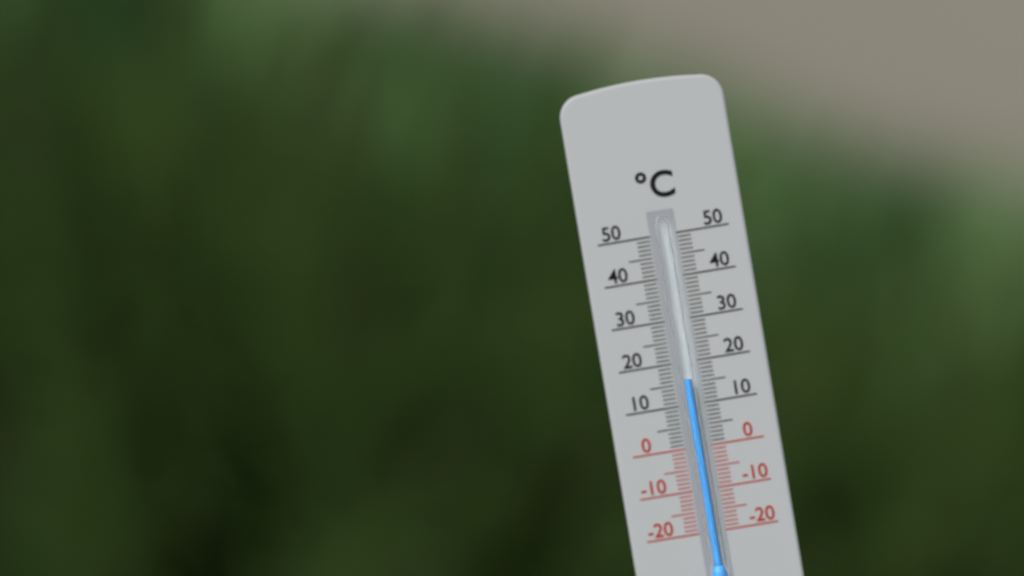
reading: 16 °C
